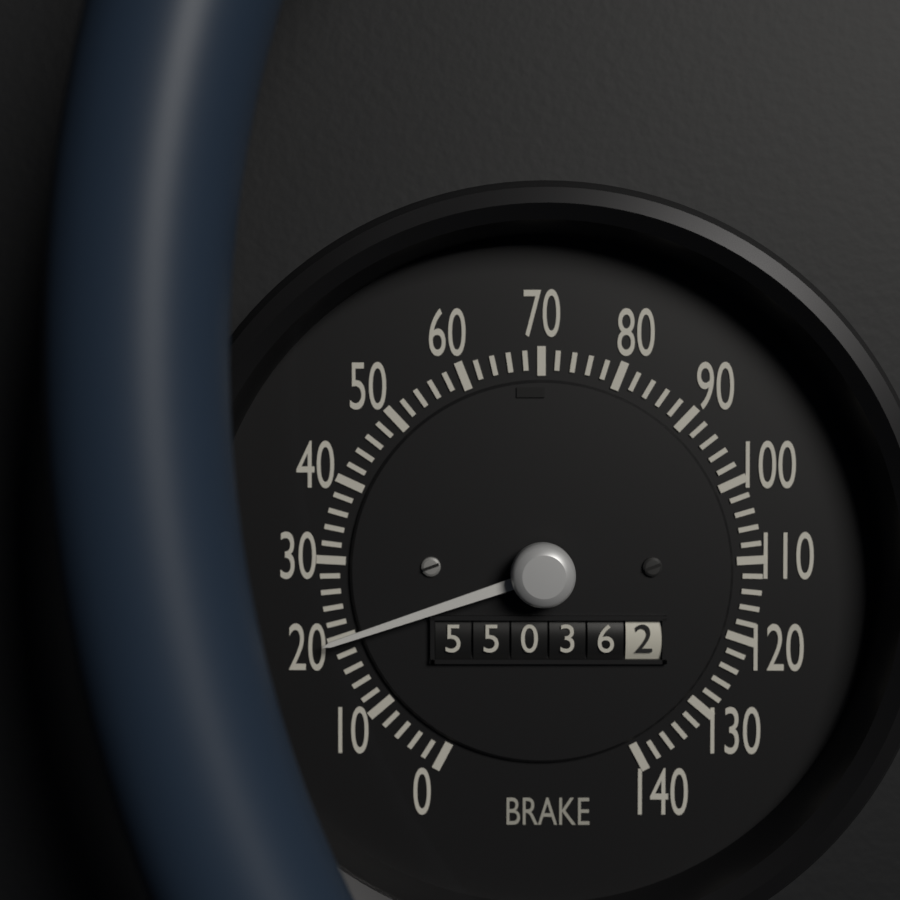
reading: 20 (no unit)
